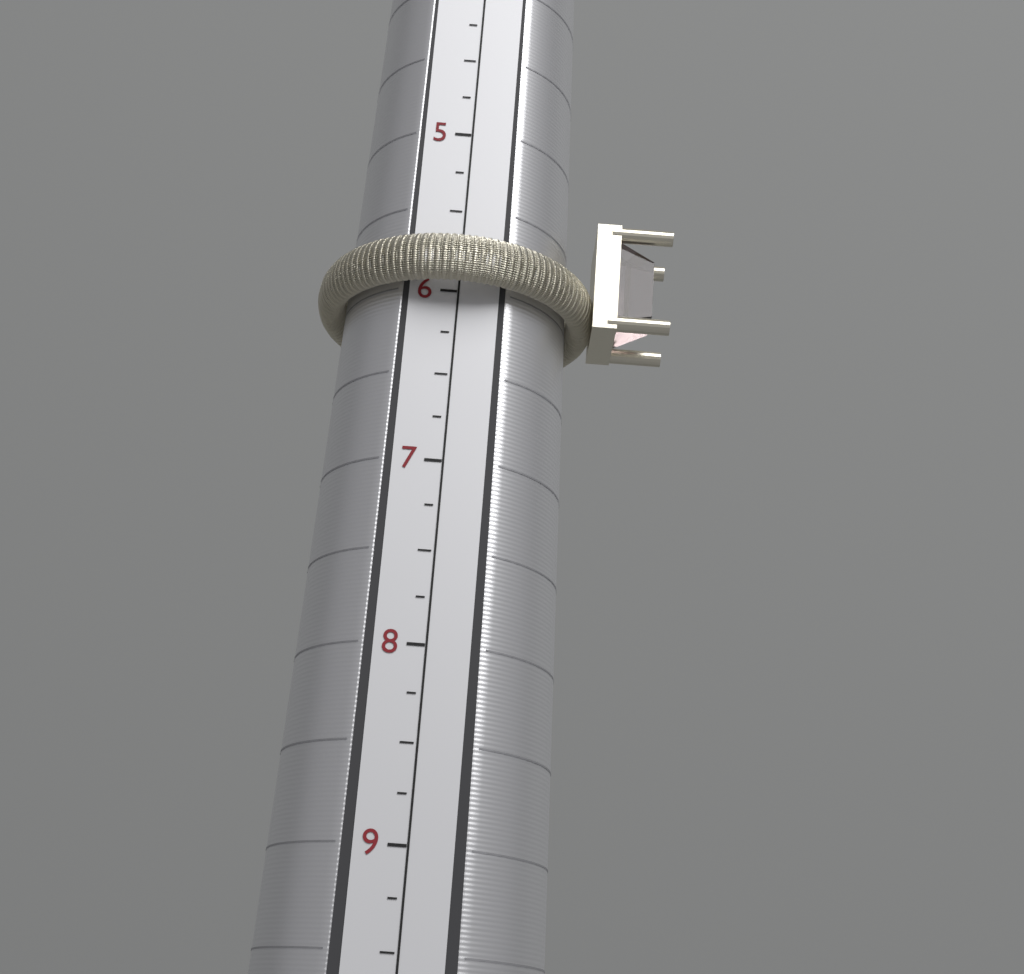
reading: 6.00 (no unit)
